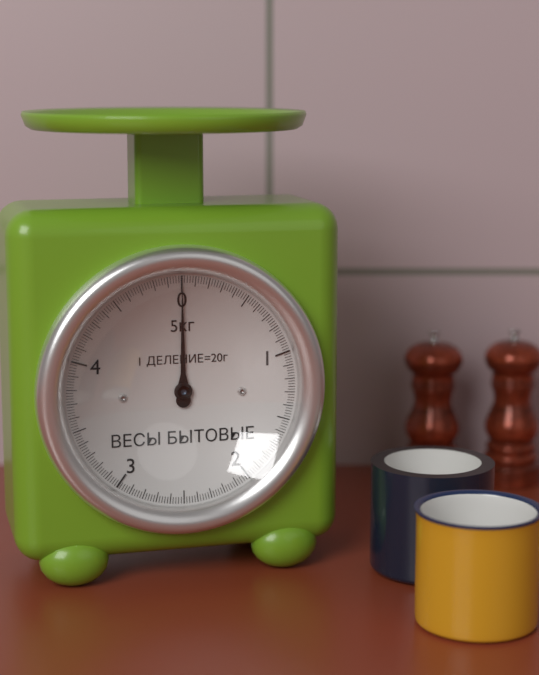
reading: 0.00 kg
